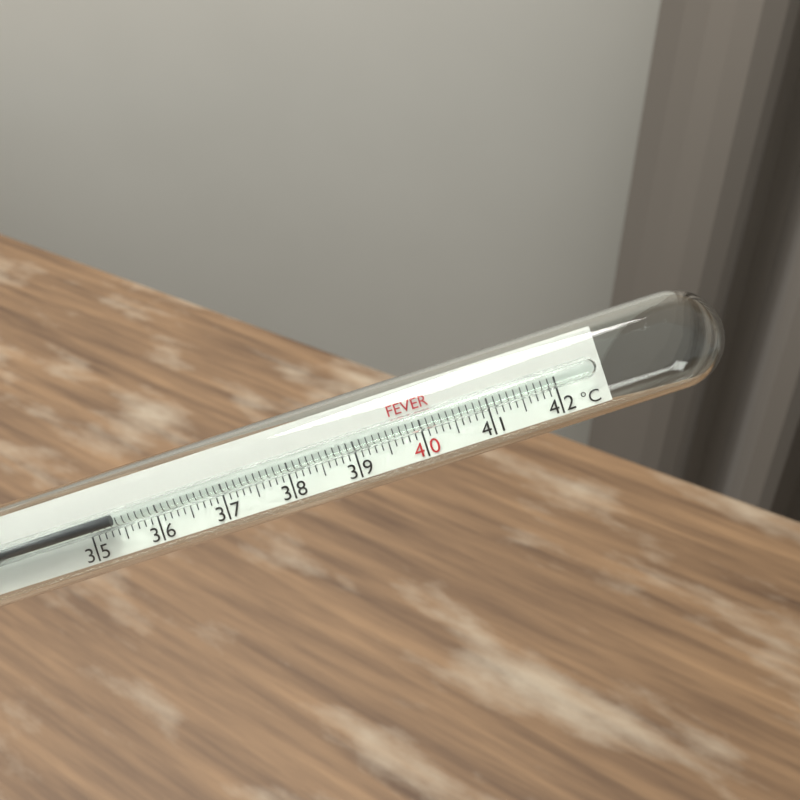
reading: 35.4 °C
